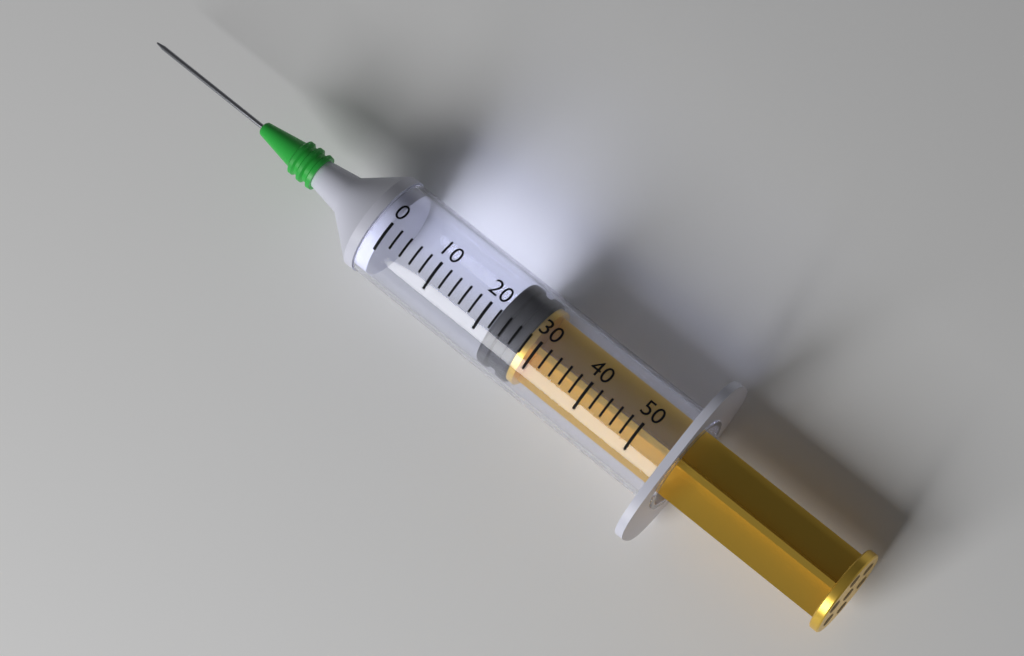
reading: 22 (no unit)
